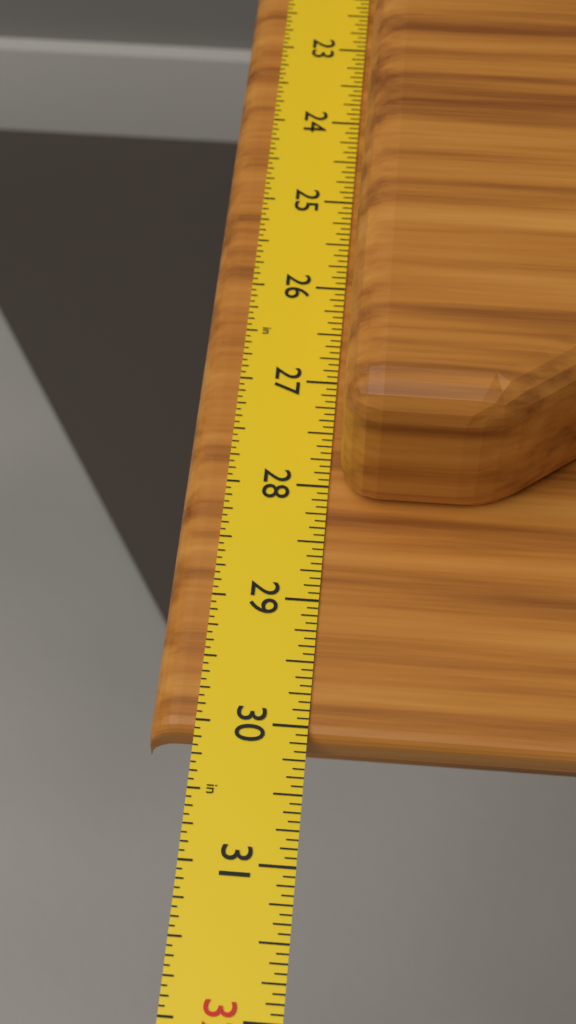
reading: 30.0625 in
